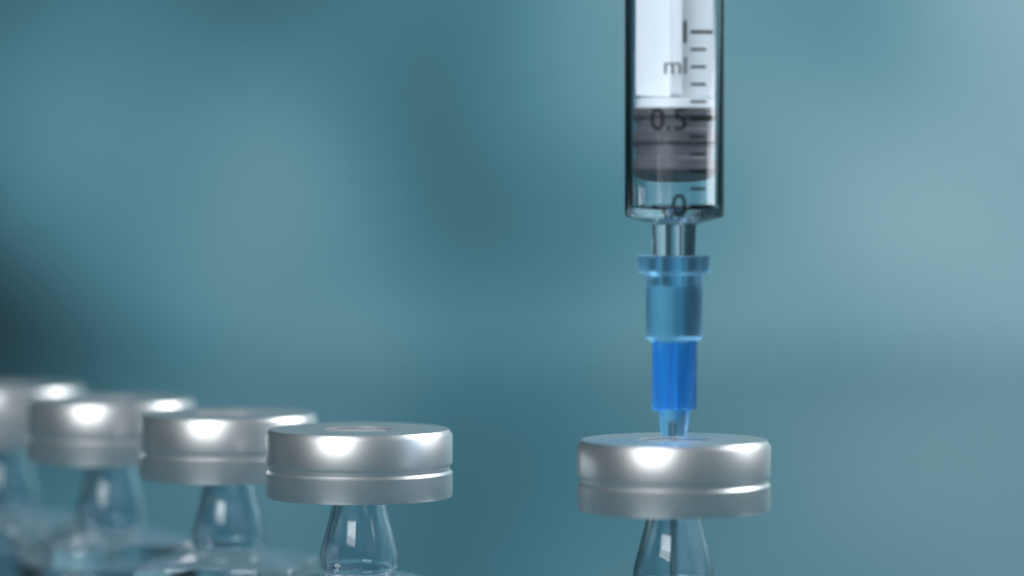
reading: 0.2 ml
